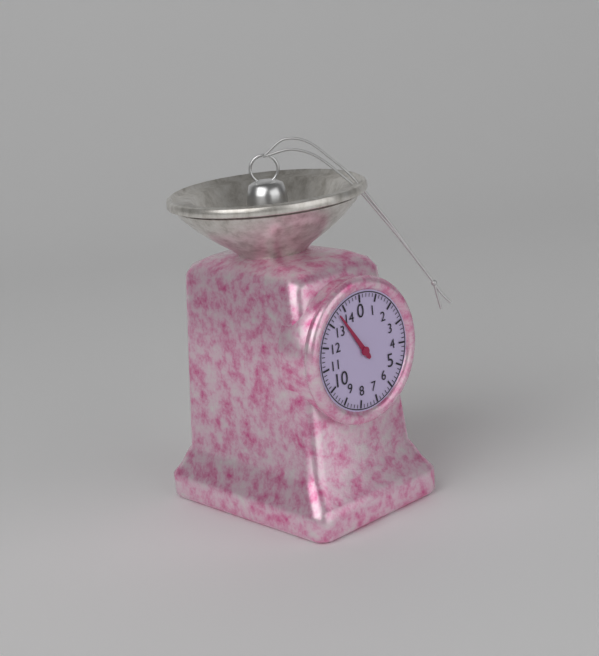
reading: 13.6 (no unit)
